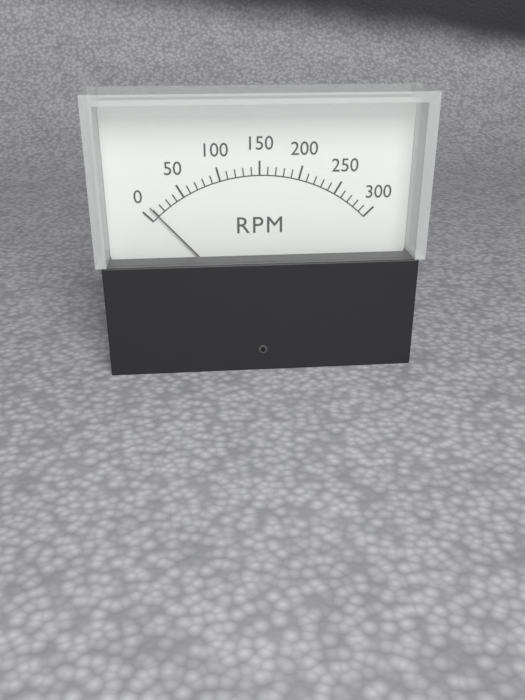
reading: 10 RPM
